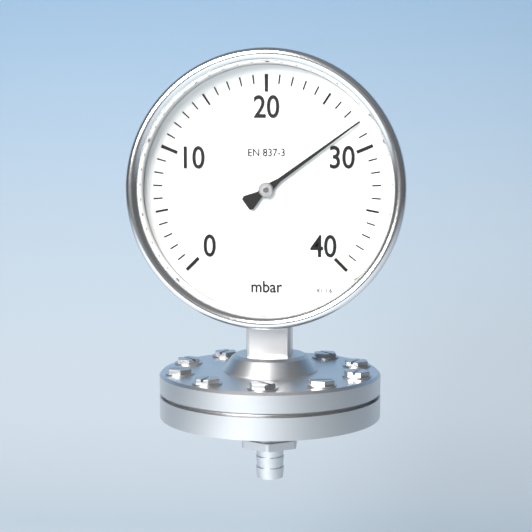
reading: 28 mbar
